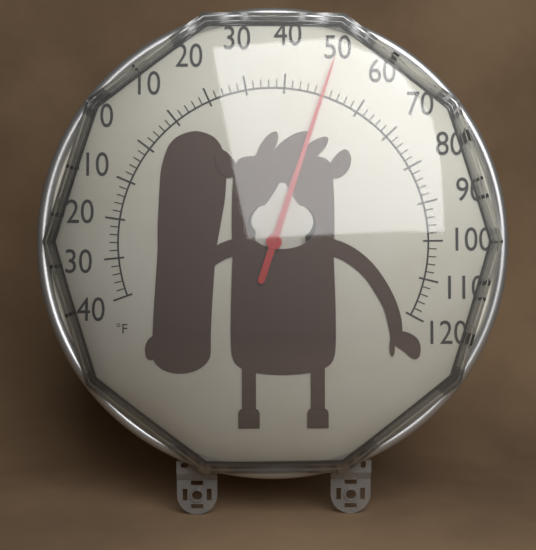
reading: 50 °F
